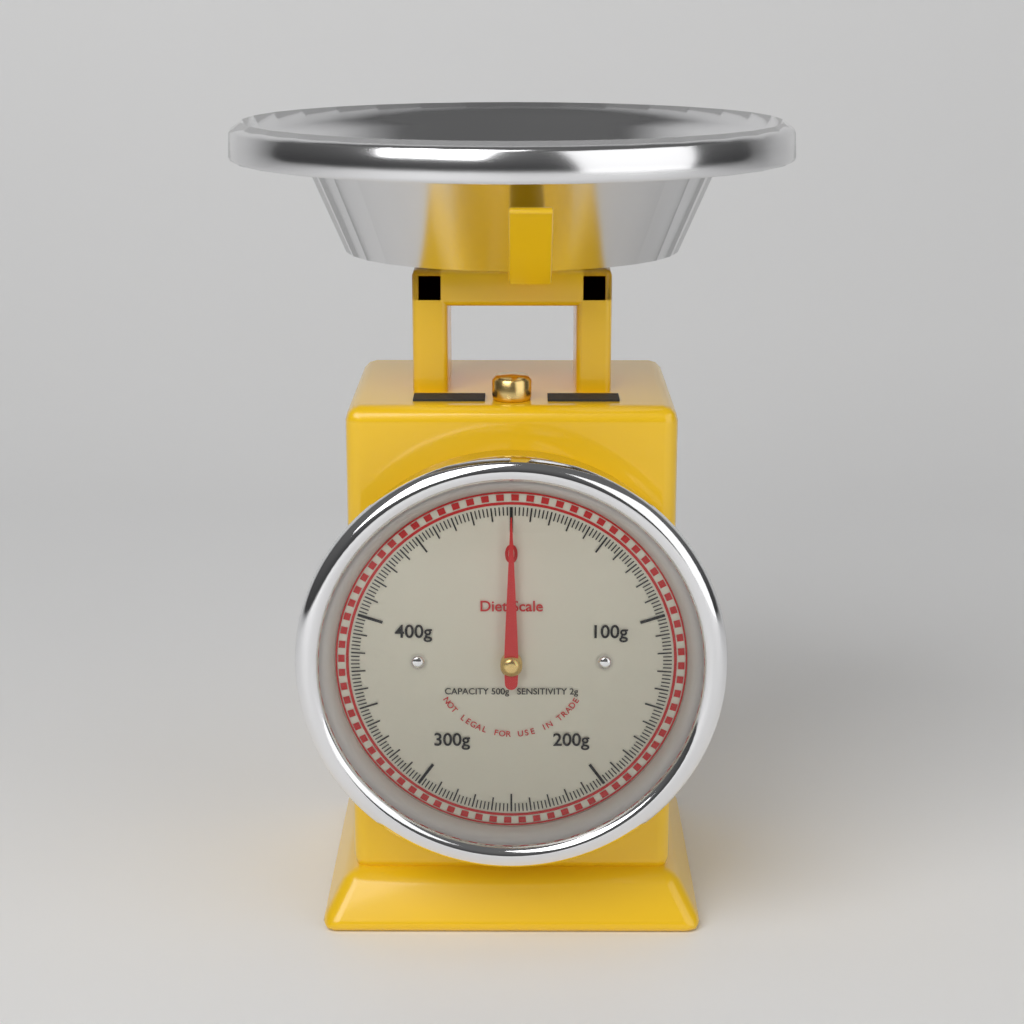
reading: 0 g
